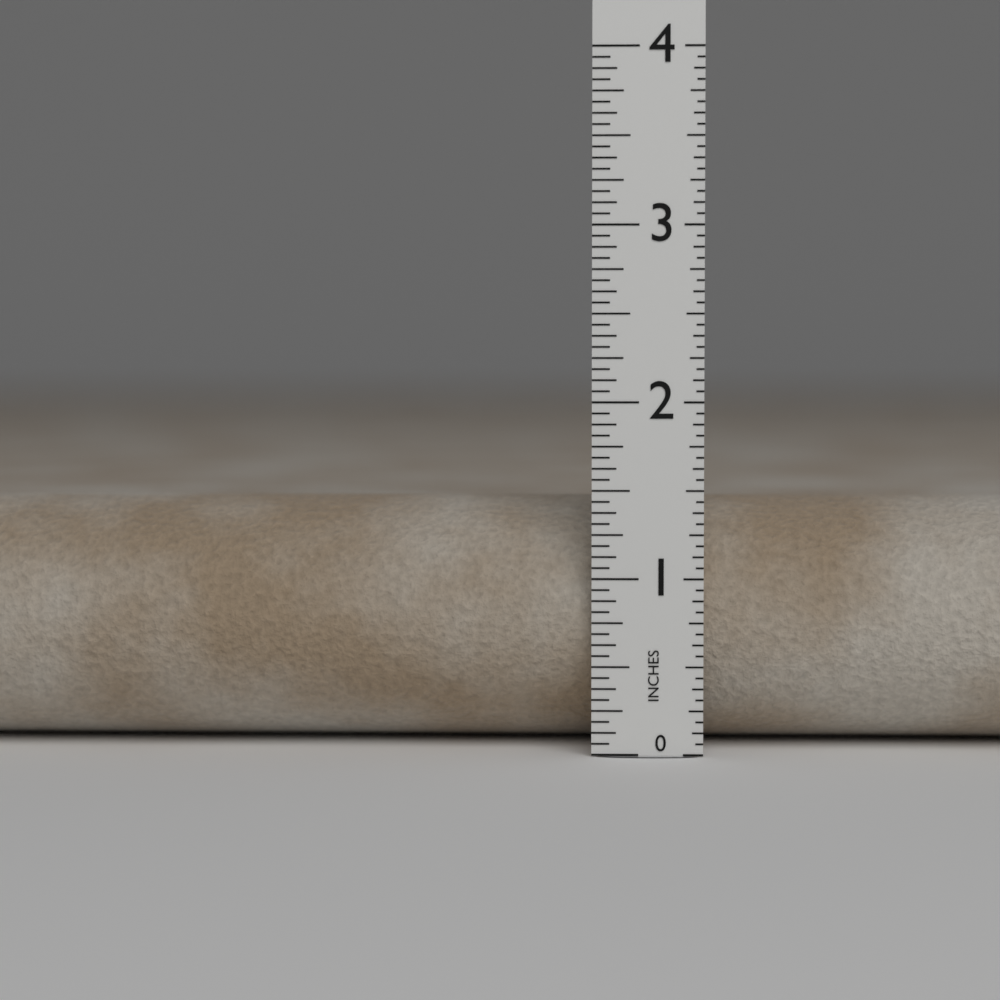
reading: 1.4375 in
